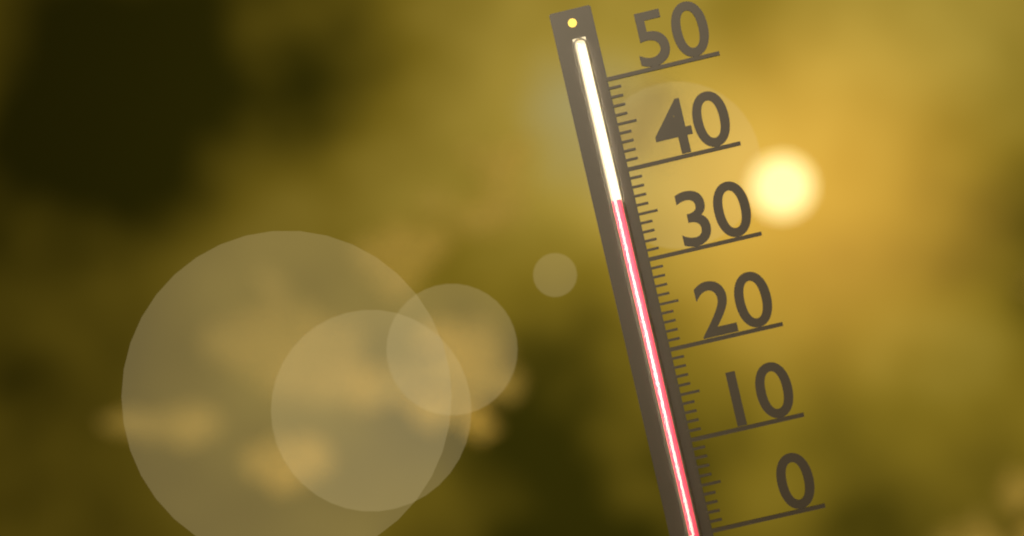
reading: 37 (no unit)
